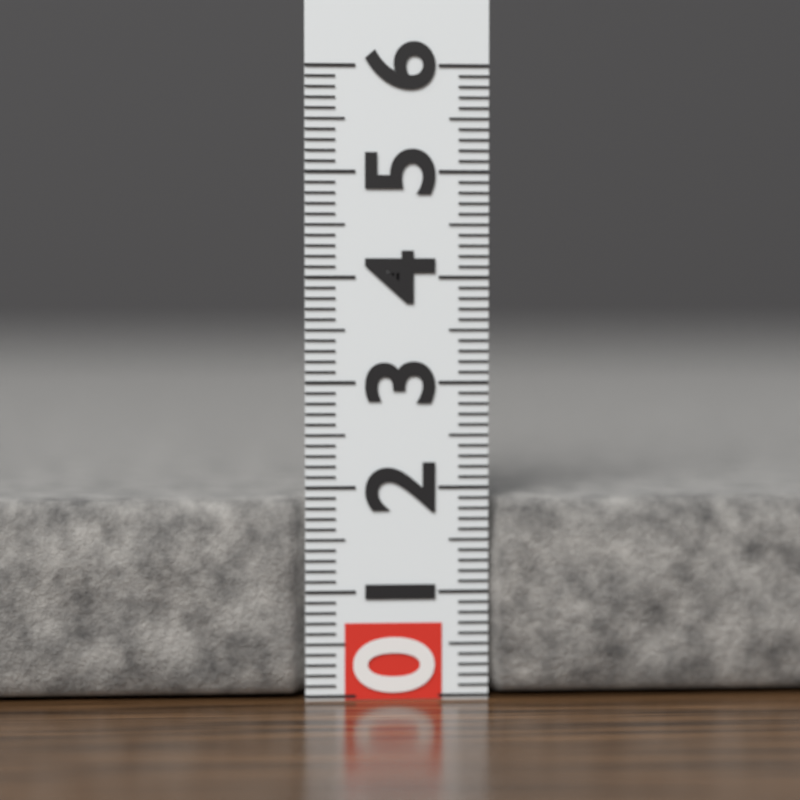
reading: 1.9 (no unit)
